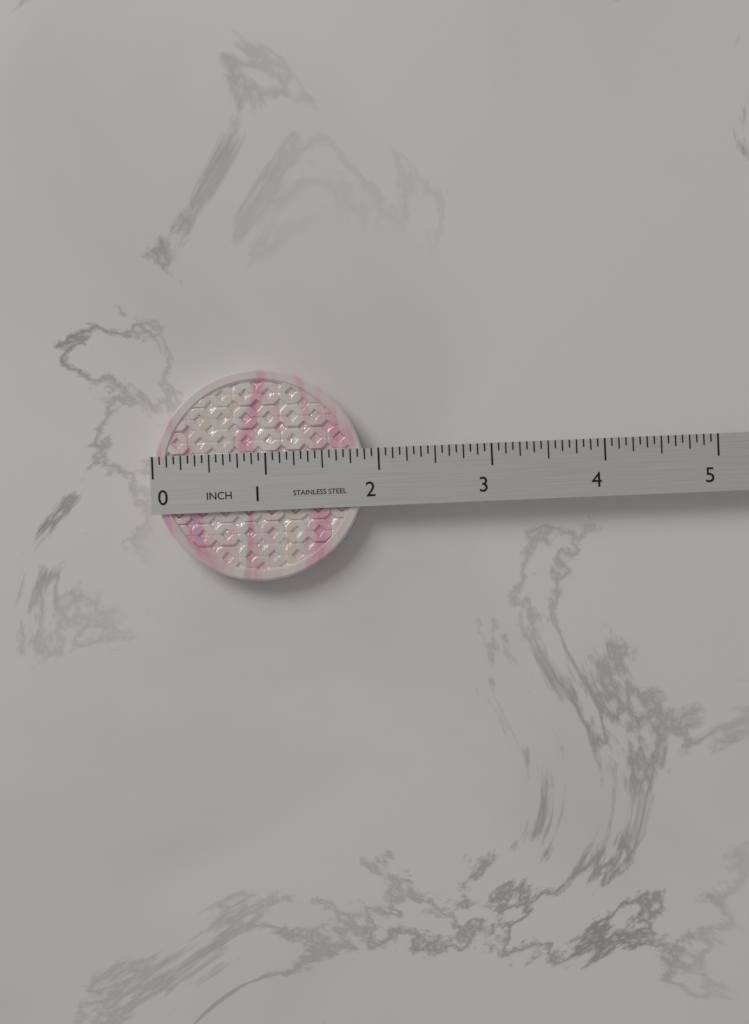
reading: 1.8750 in
